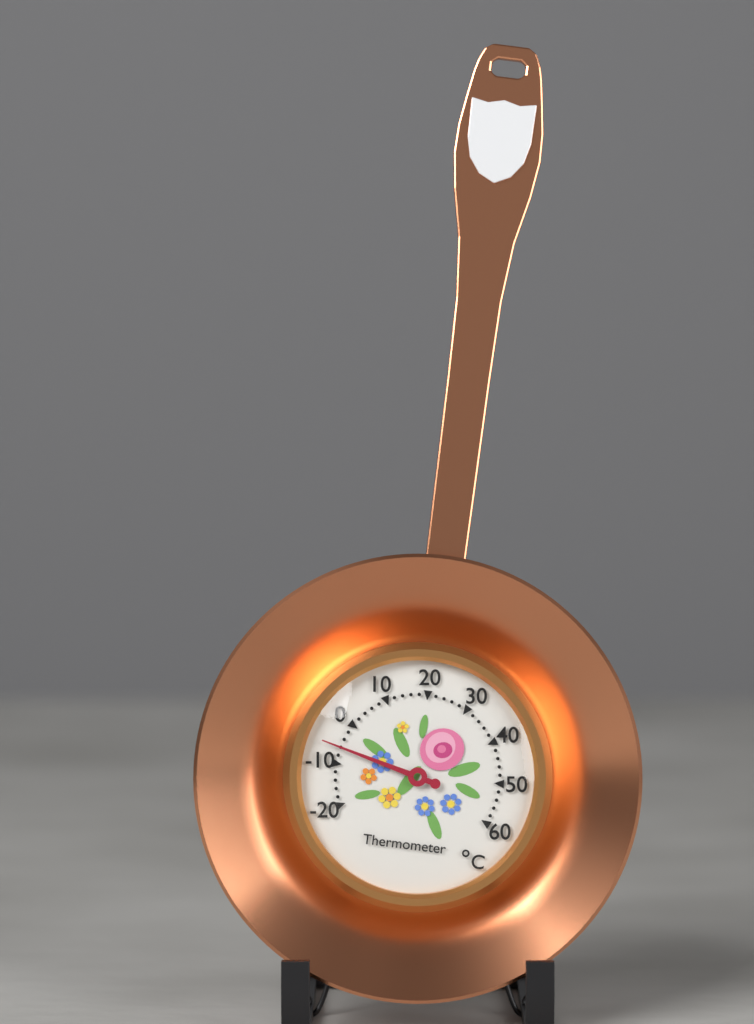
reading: -6 °C
